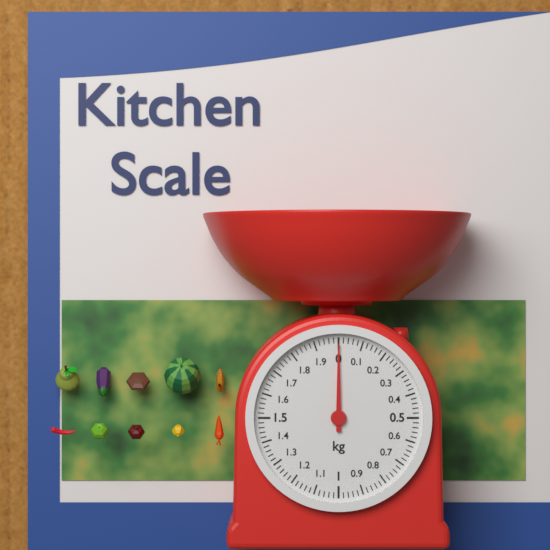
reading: 0.00 kg
